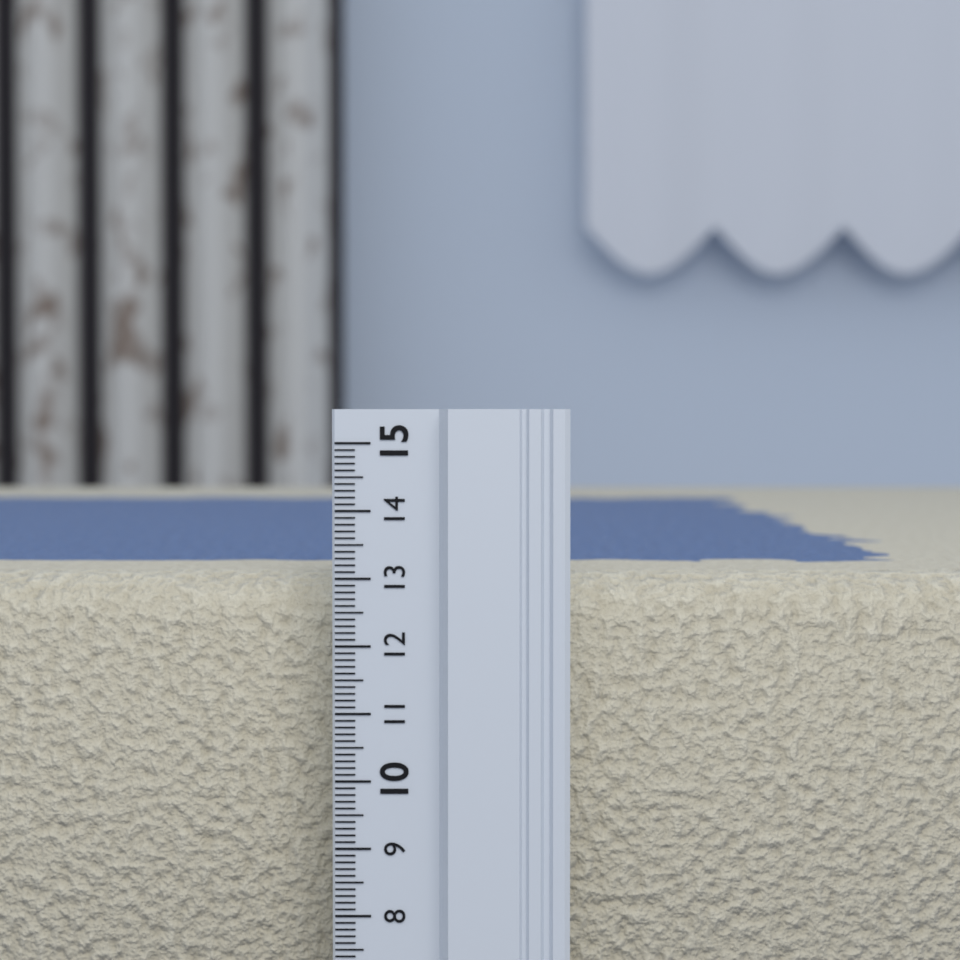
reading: 13.0 (no unit)
